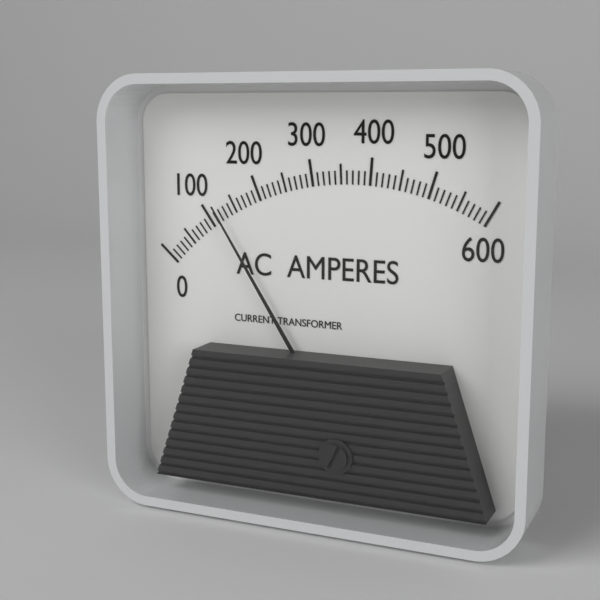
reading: 120 A
